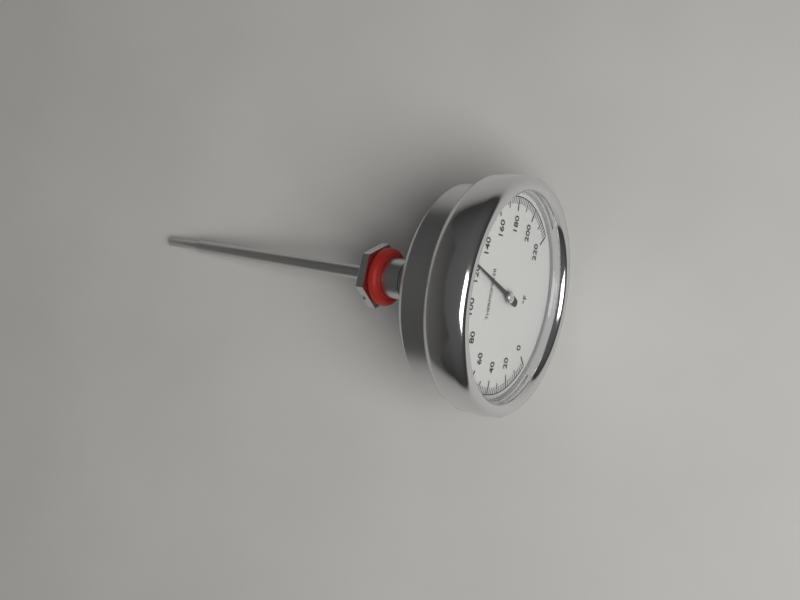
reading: 124 °F
